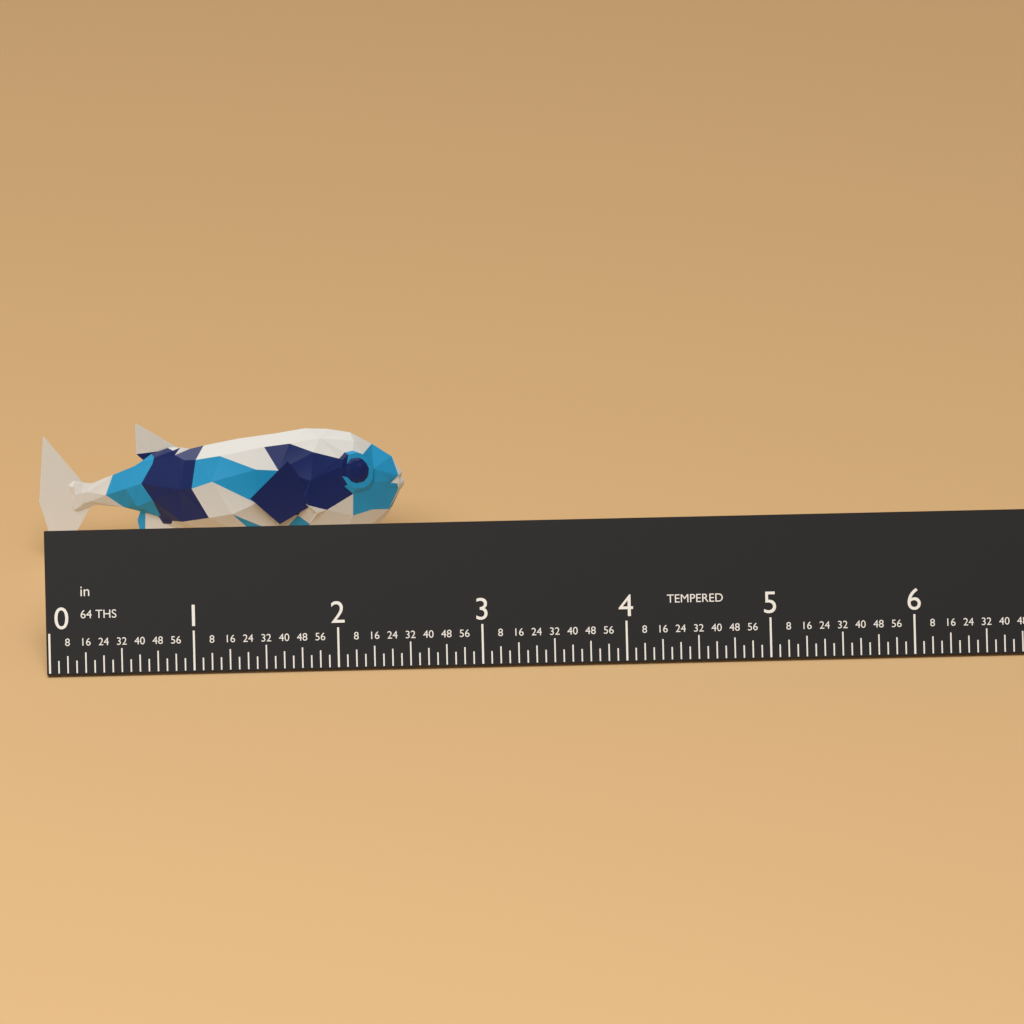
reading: 2.5625 in
